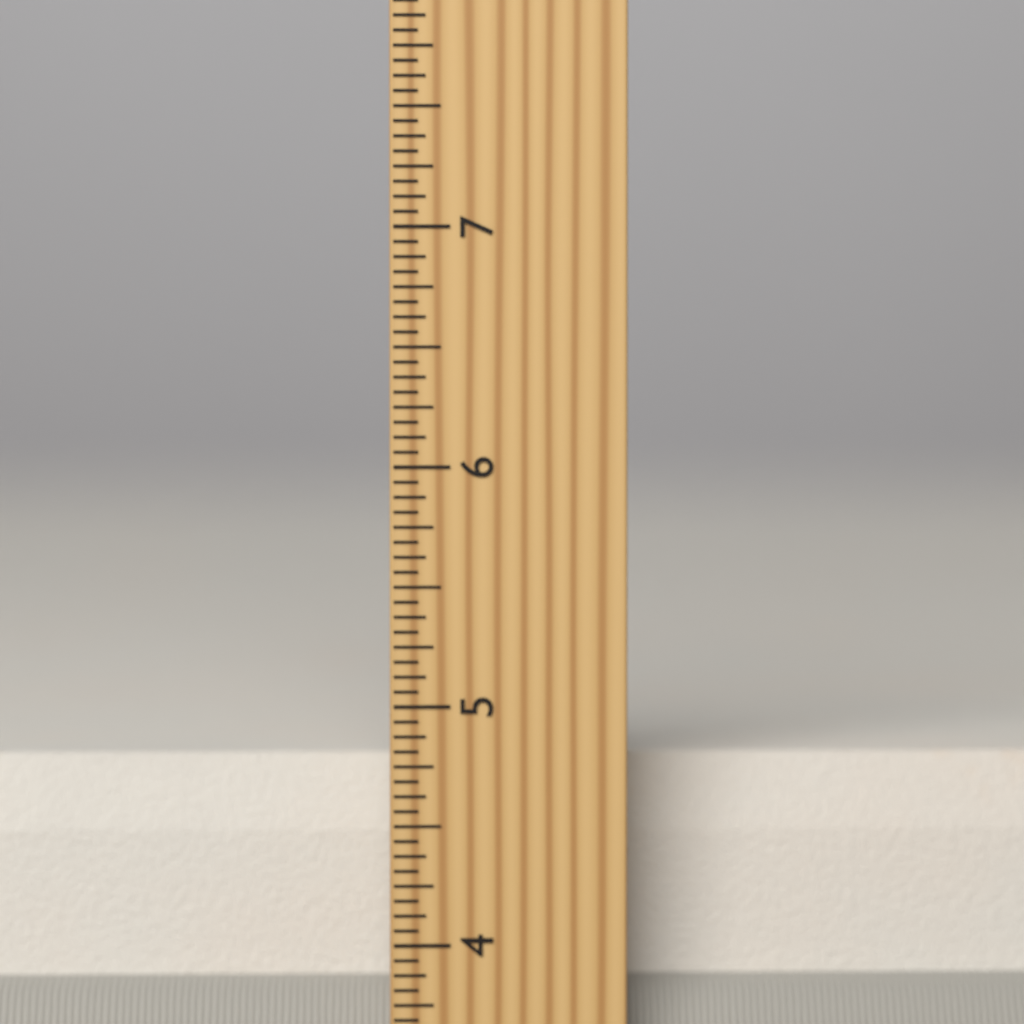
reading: 4.7500 inch
